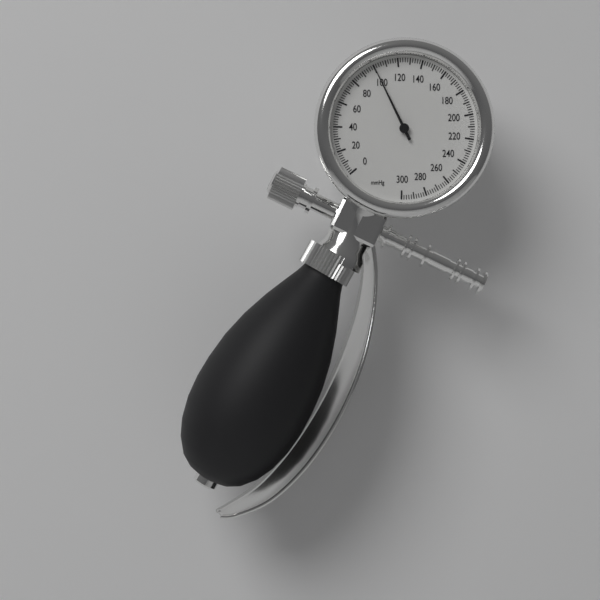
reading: 100 mmHg
